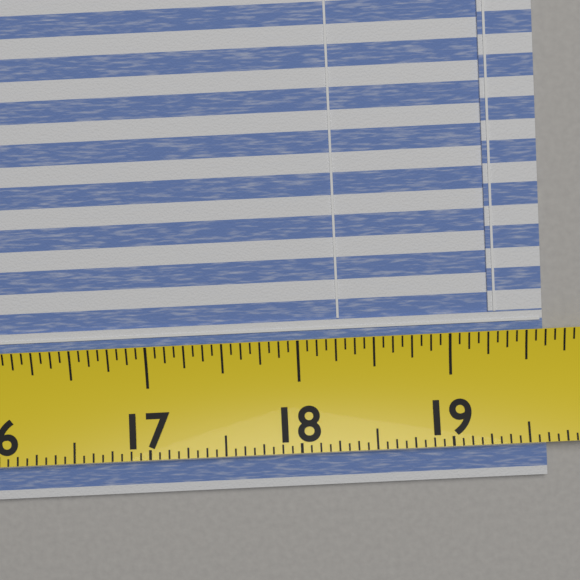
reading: 19.6250 (no unit)
